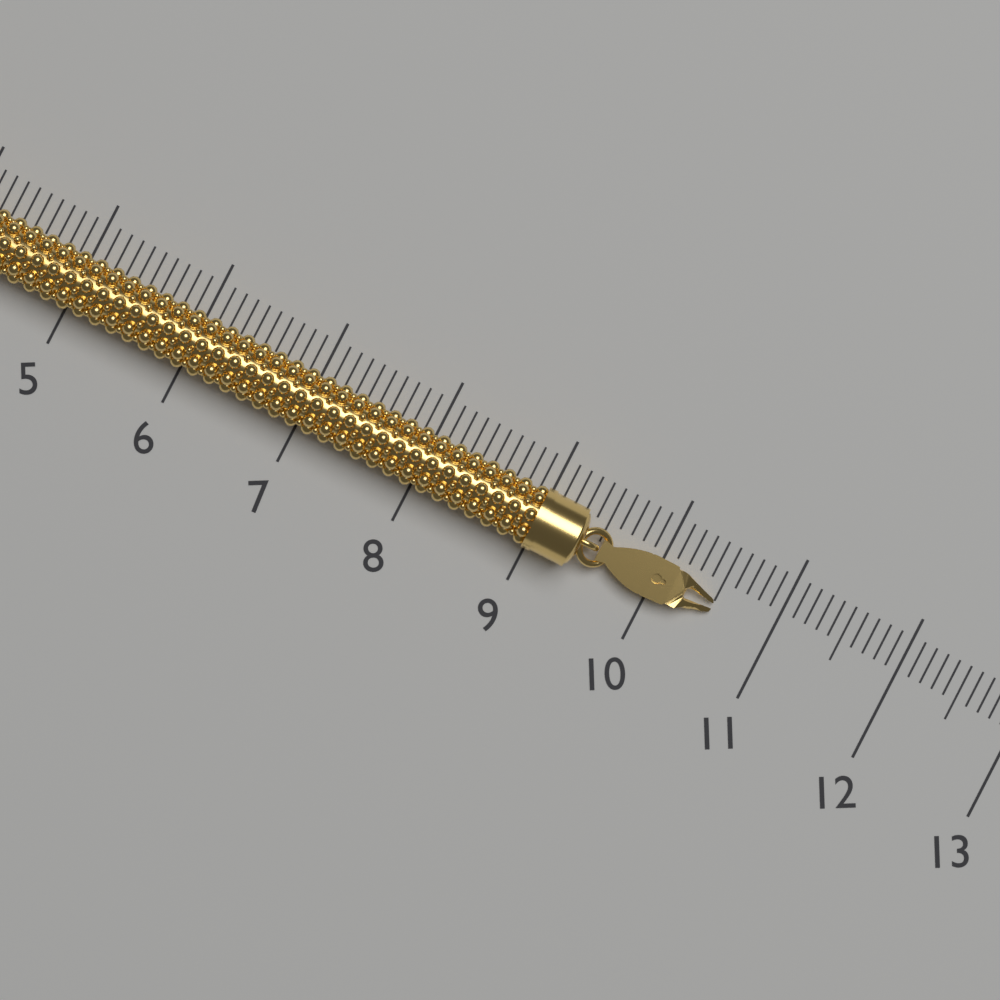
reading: 10.5 (no unit)
